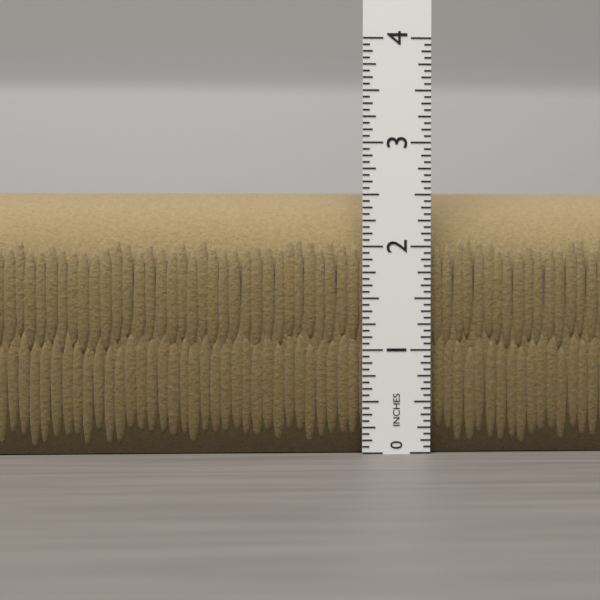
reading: 2.5625 in
